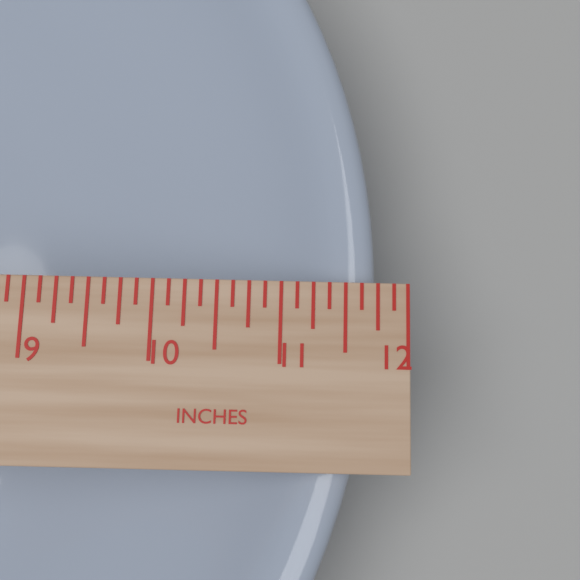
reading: 11.750 in
